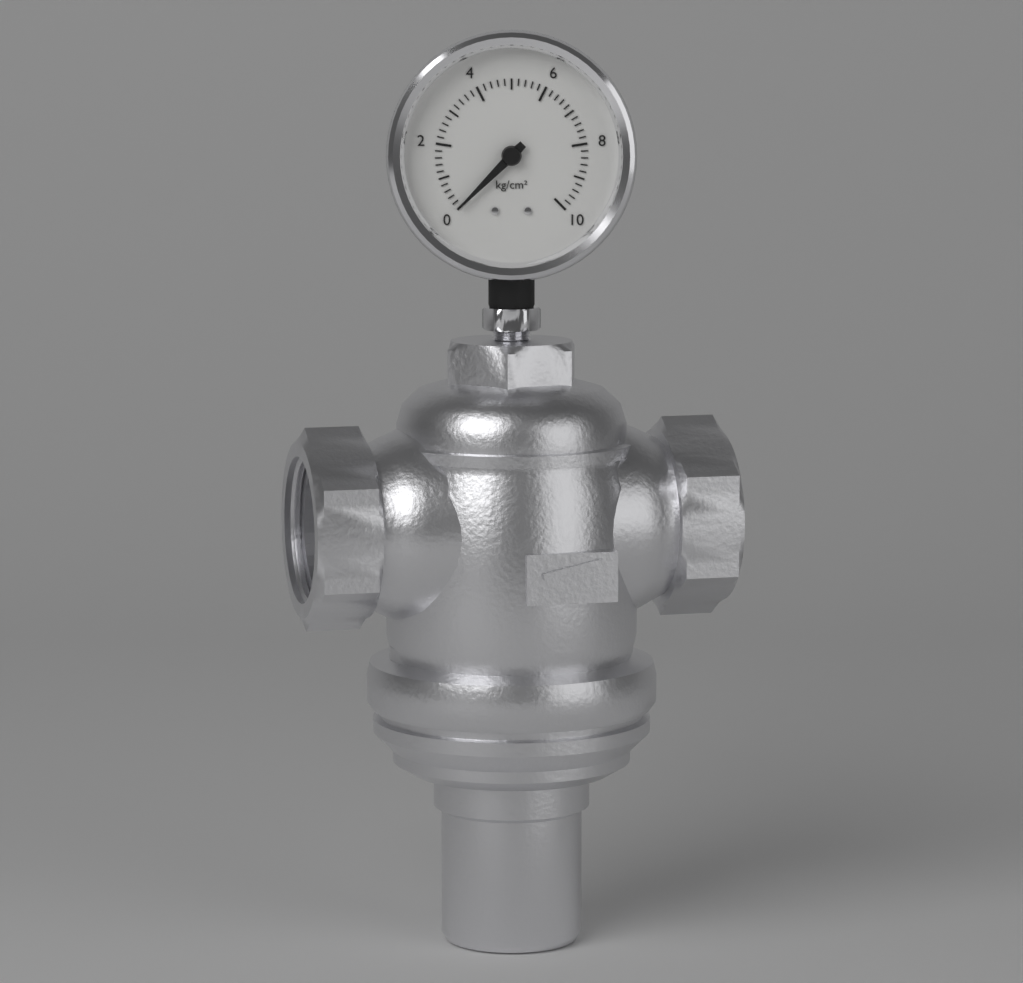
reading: 0.0 kg/cm²
